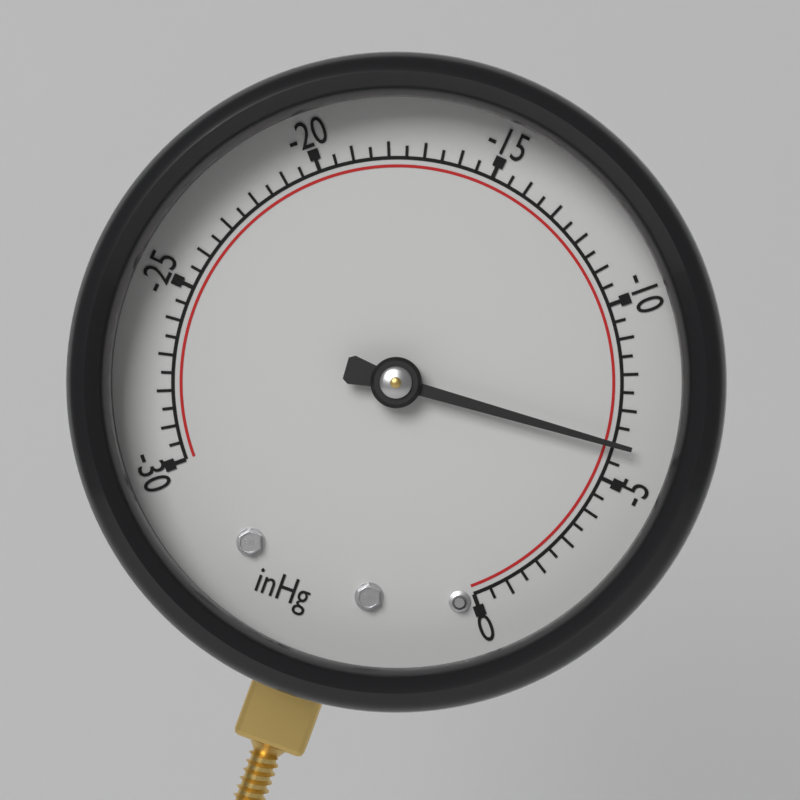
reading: -6.0 inHg
